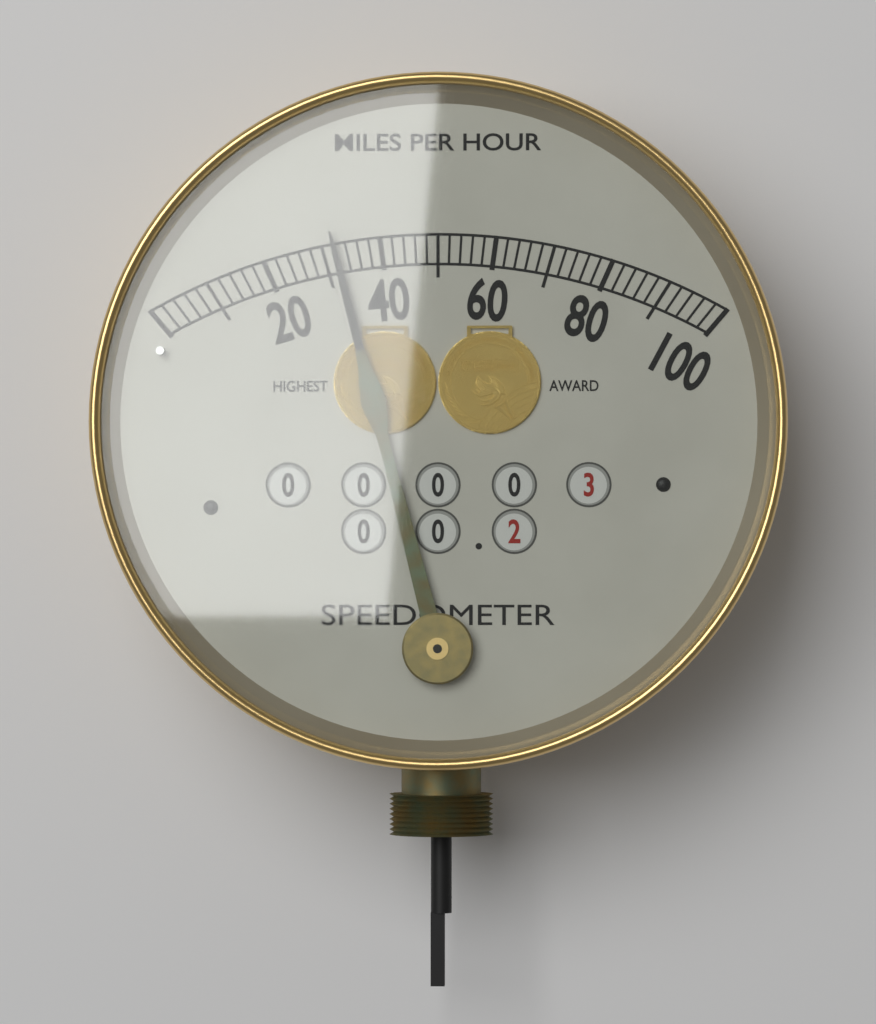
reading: 32 mph
